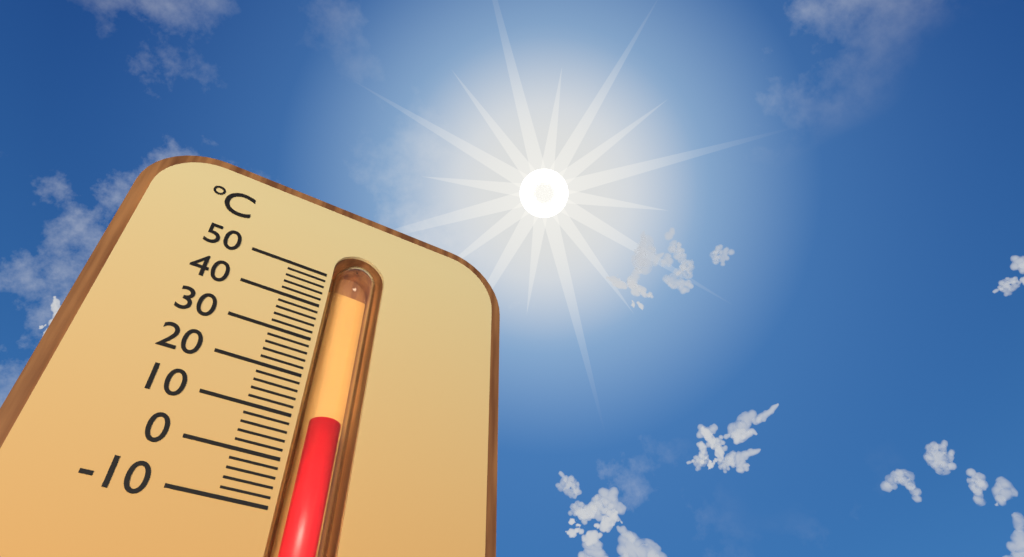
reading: 12 °C
